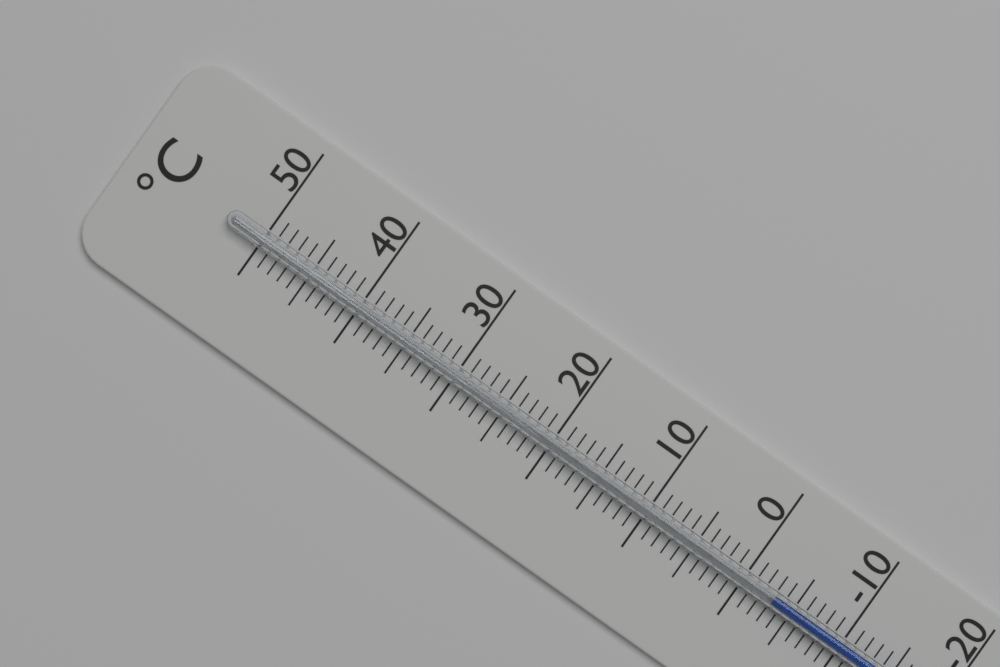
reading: -3 °C
